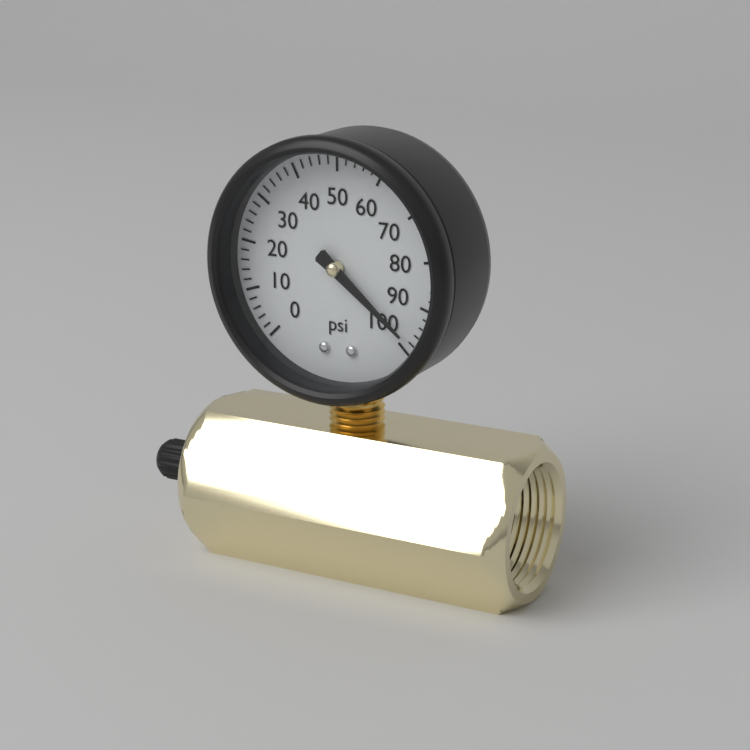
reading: 98 psi
